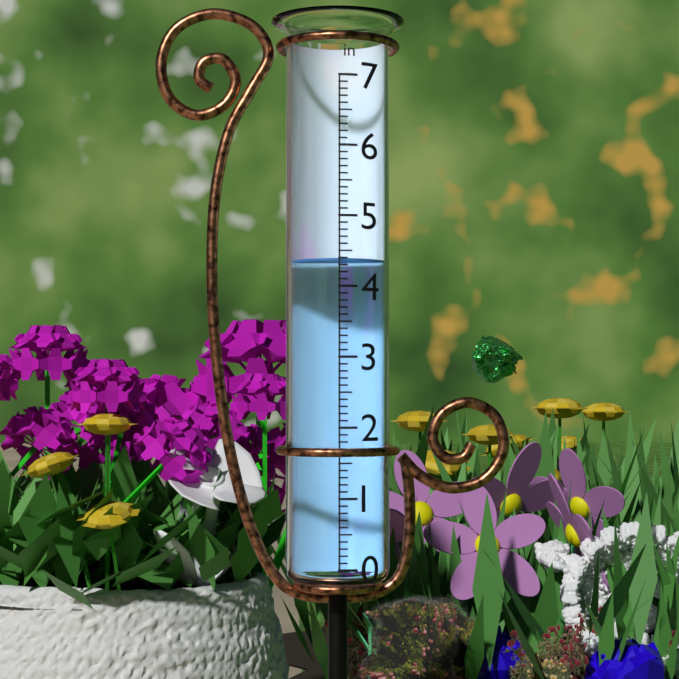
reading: 4.4 in
